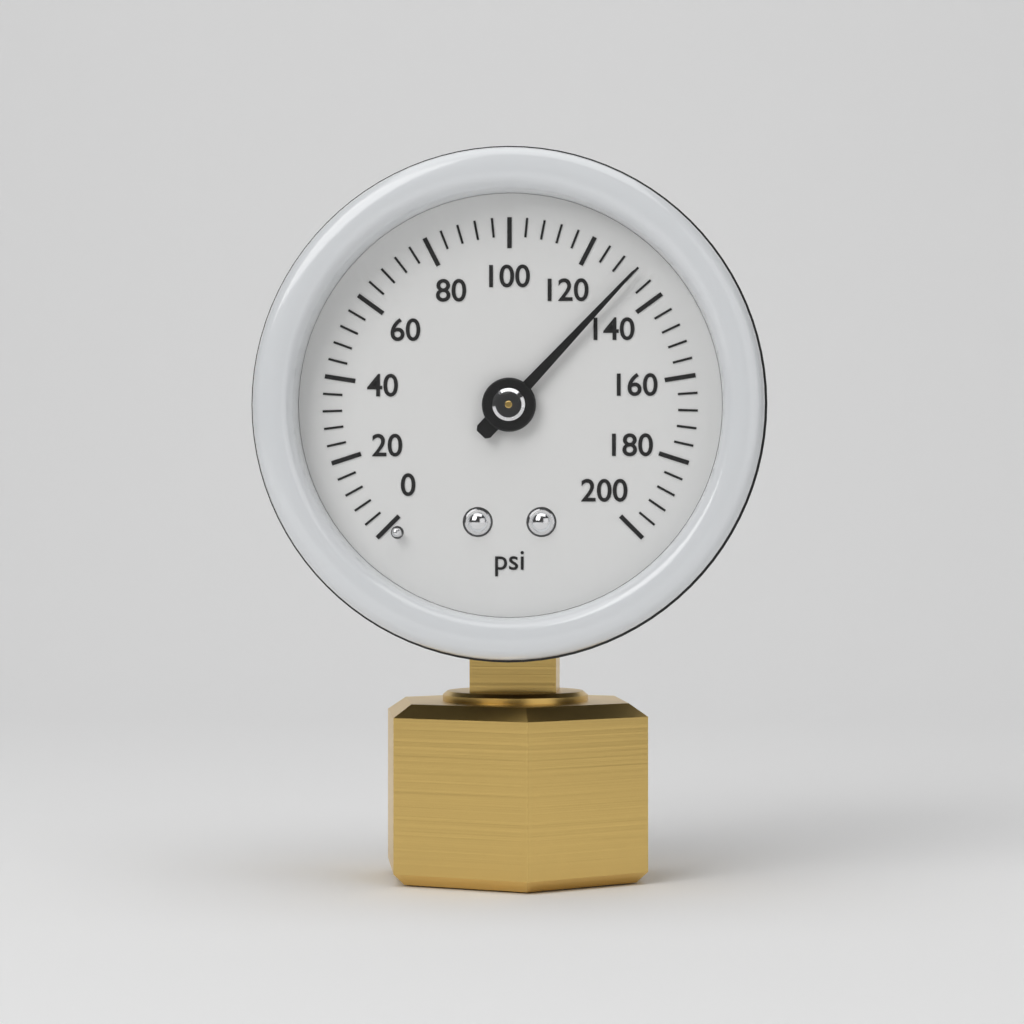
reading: 132 psi
